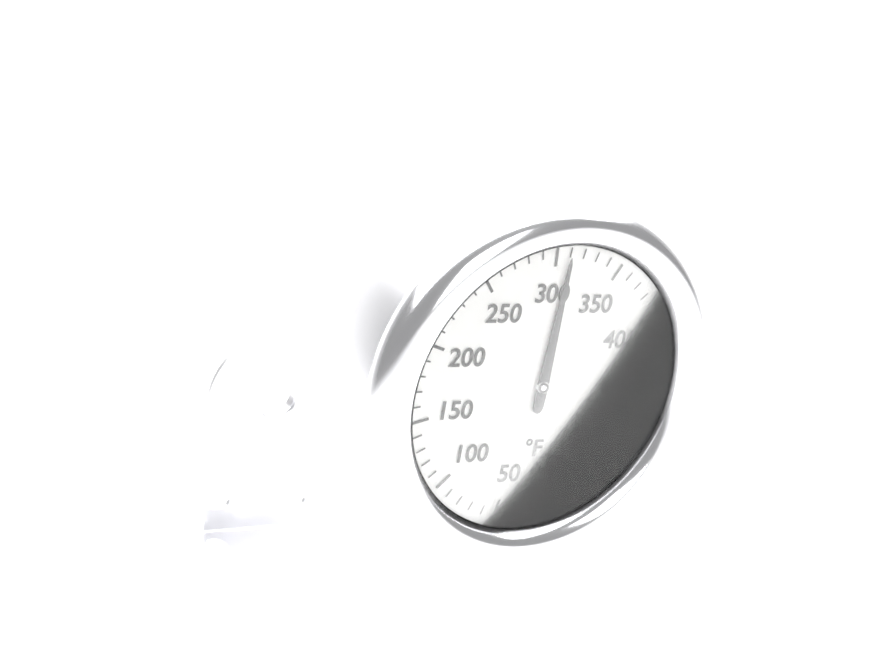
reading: 310 °F
